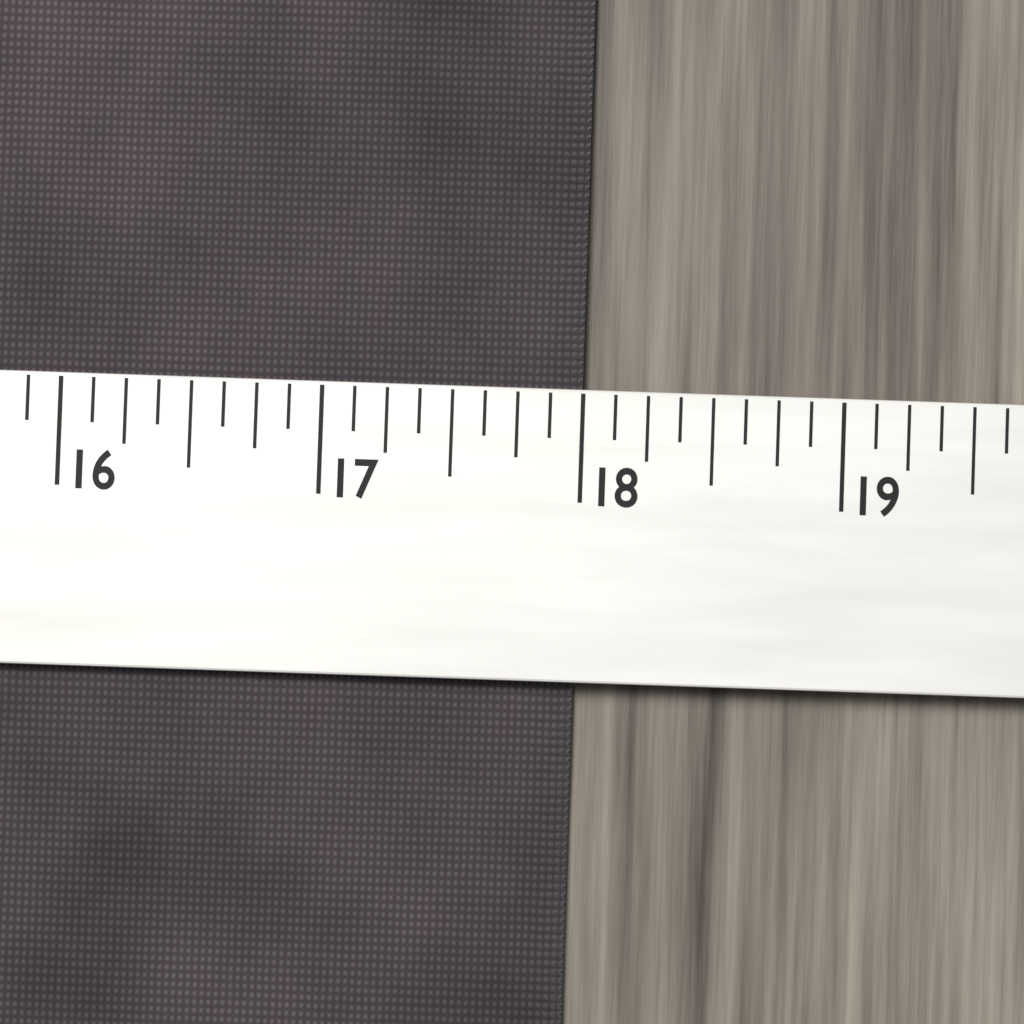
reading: 18.000 (no unit)
